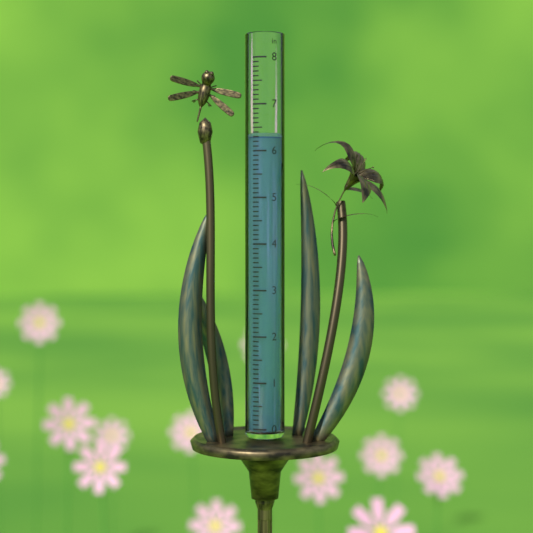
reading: 6.3 in
